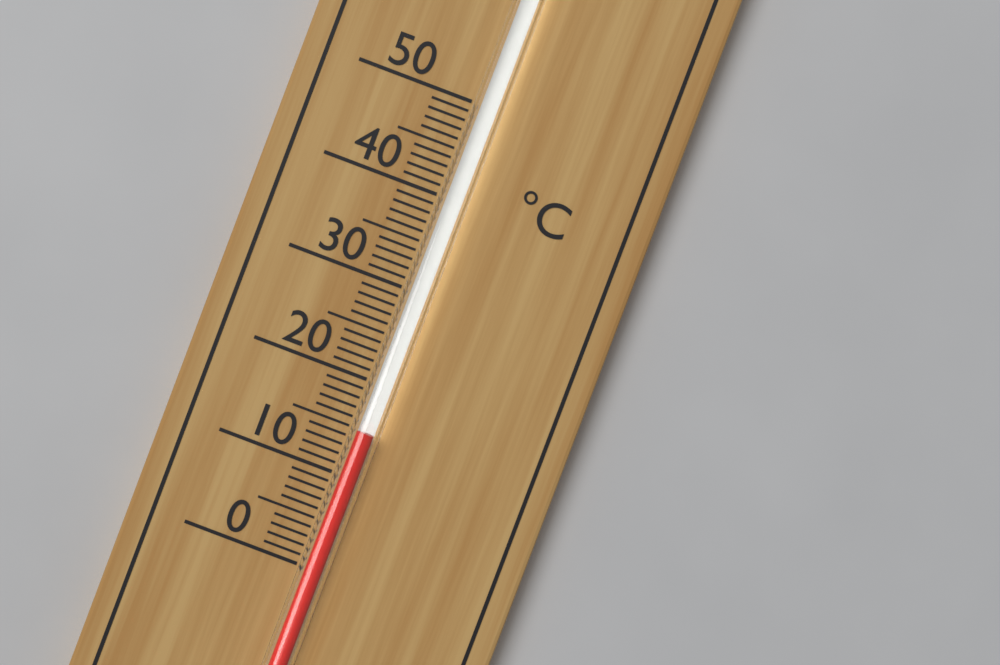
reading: 15 °C
